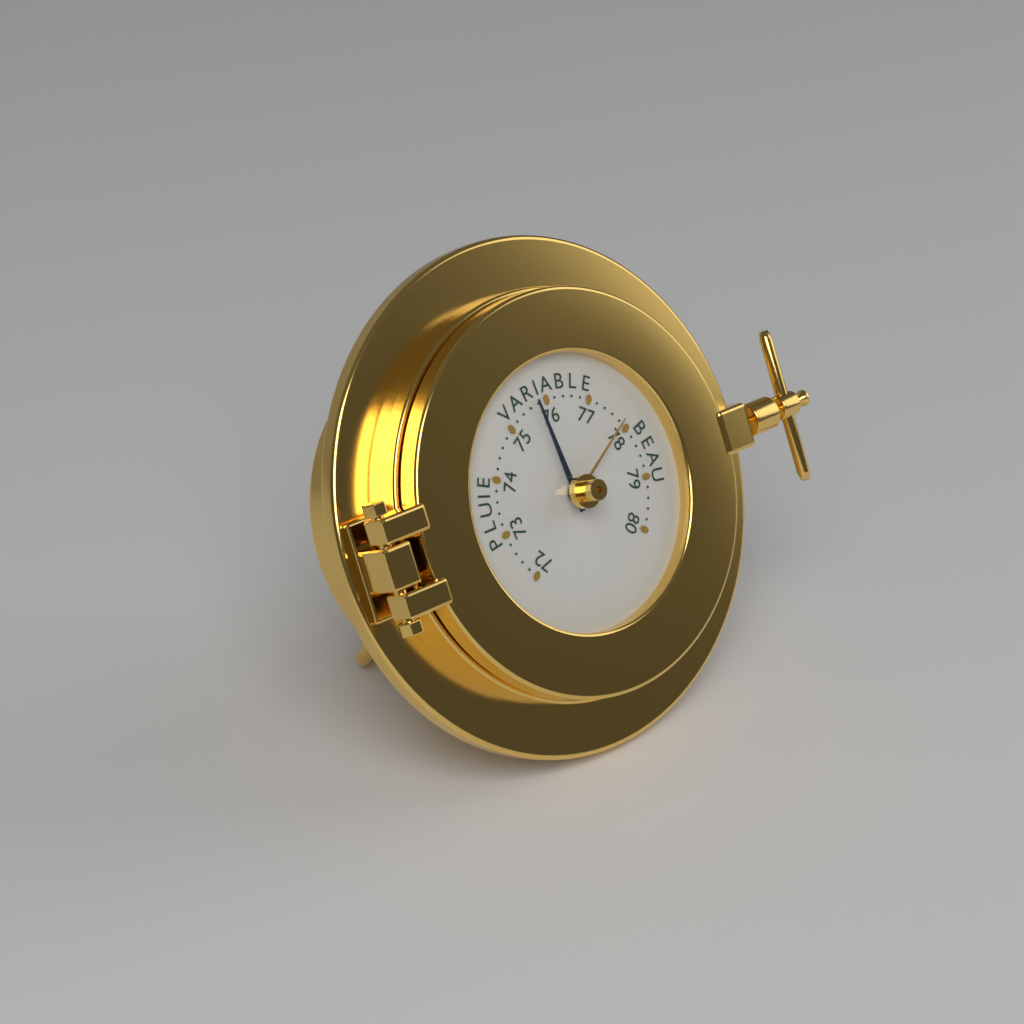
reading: 75.8 (no unit)
